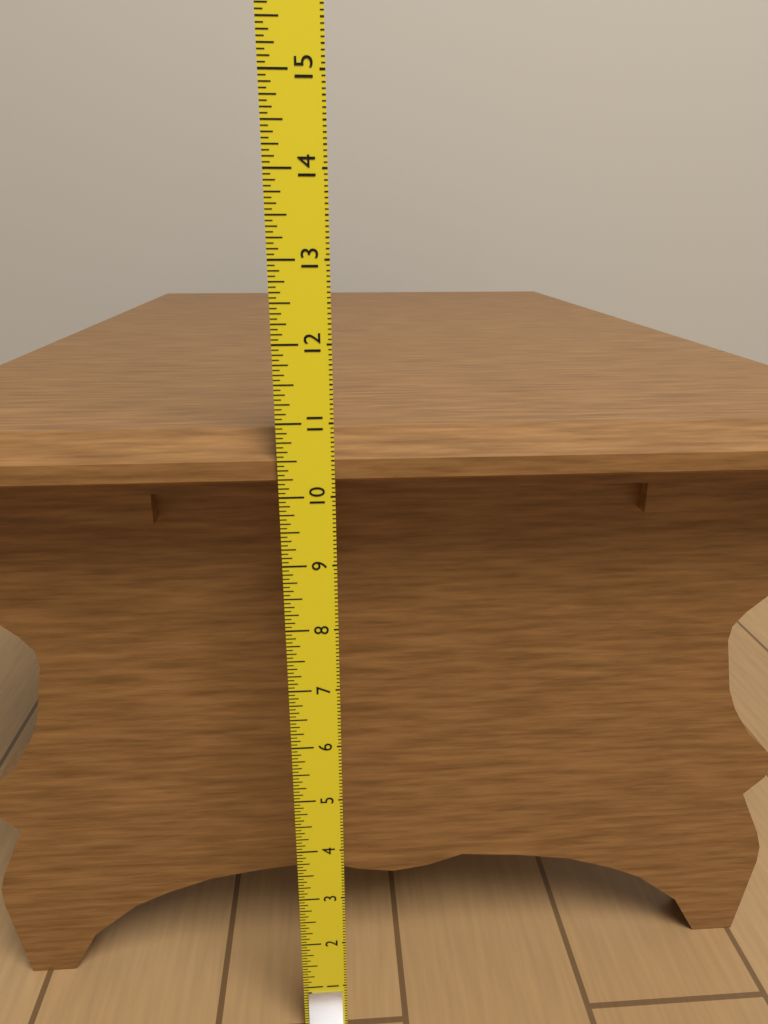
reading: 10.8125 in
